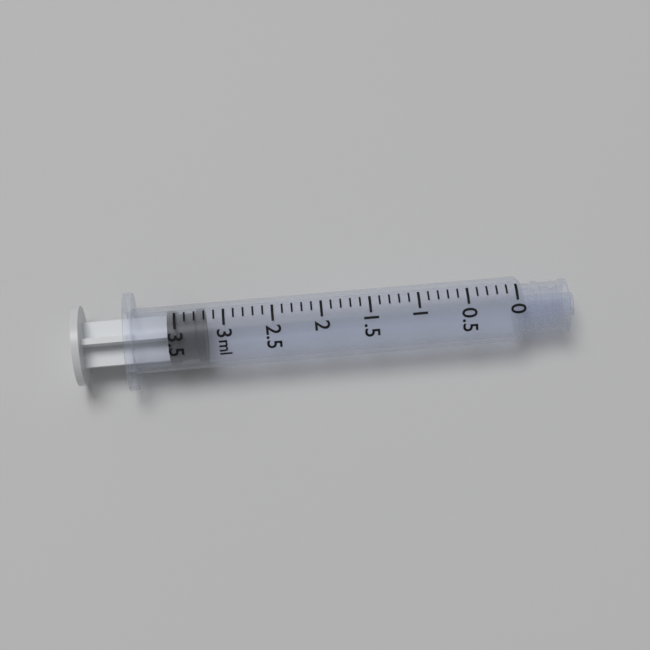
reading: 3.2 ml
